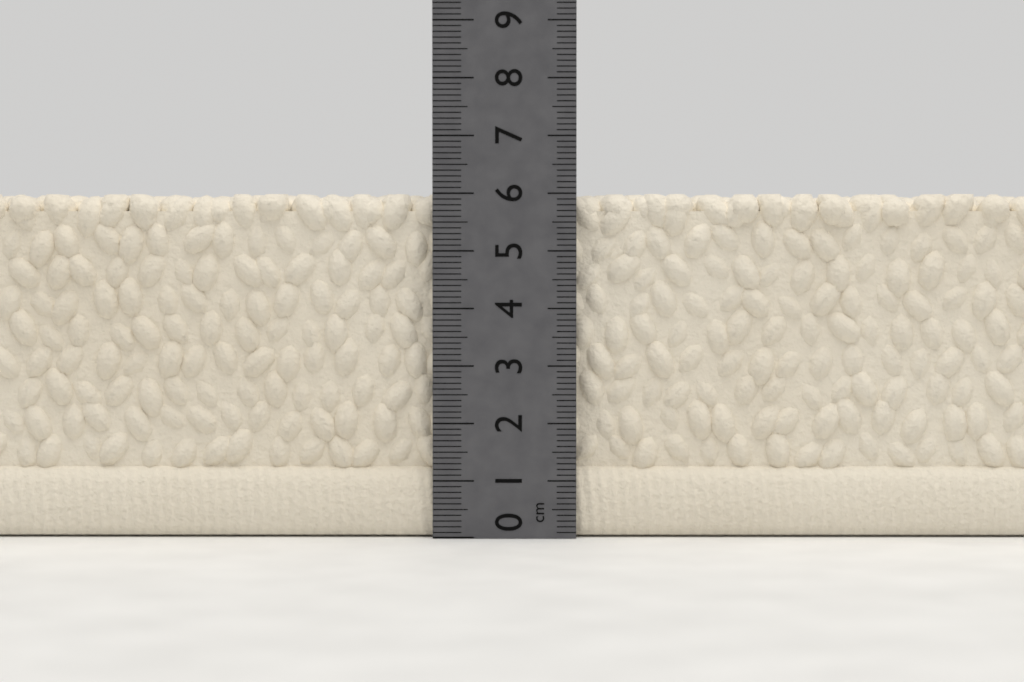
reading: 6.0 cm
